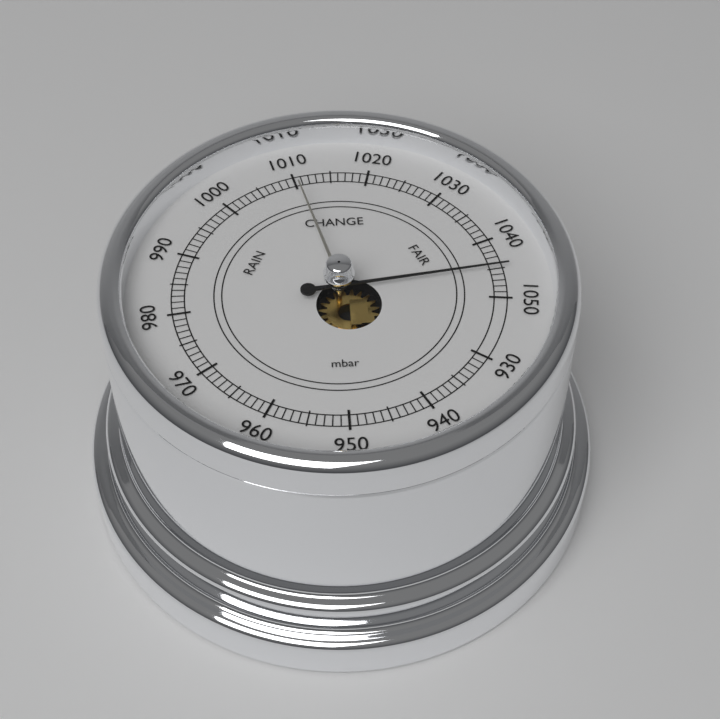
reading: 1045 mbar
